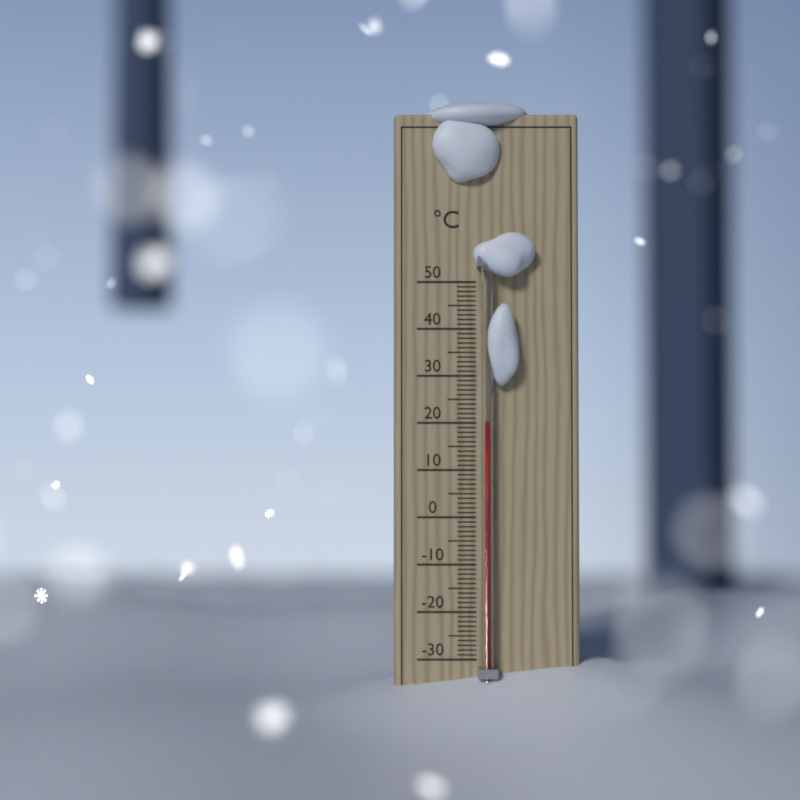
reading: 20 °C
